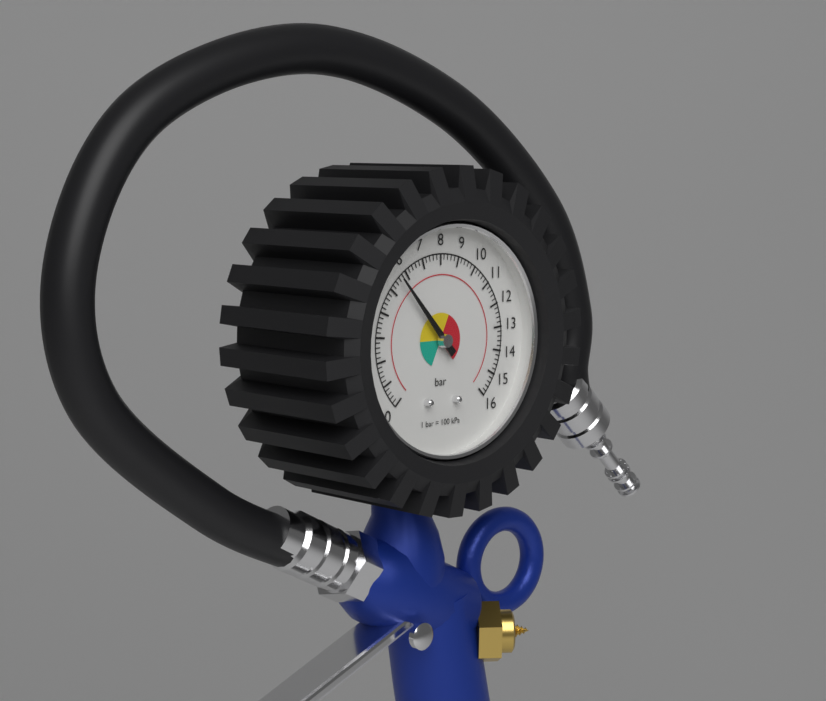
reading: 5.6 bar
